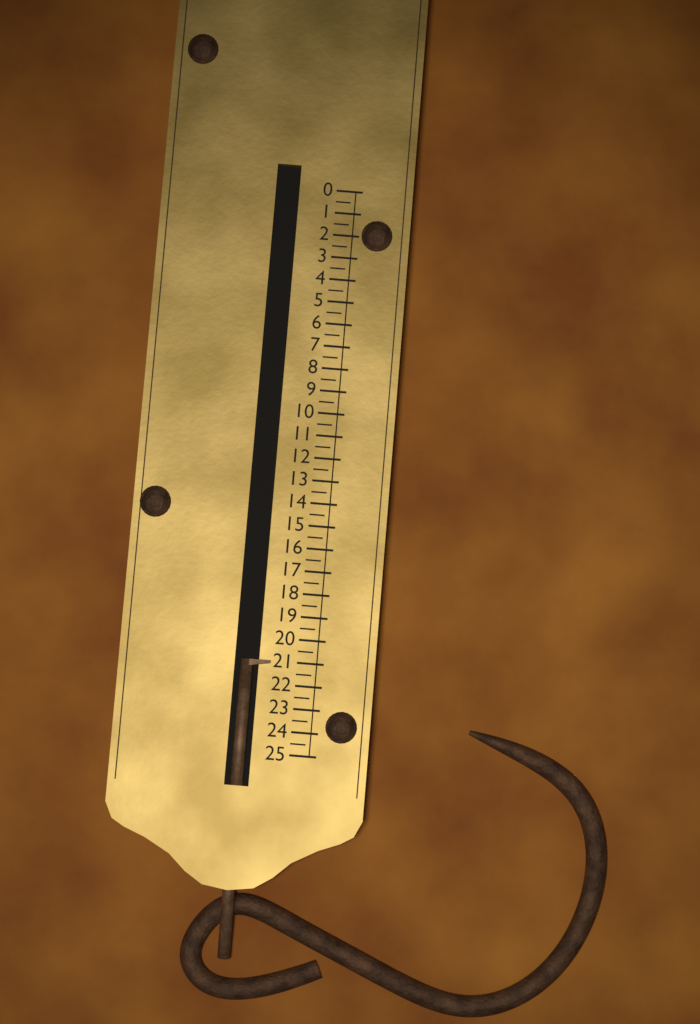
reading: 21.0 (no unit)
